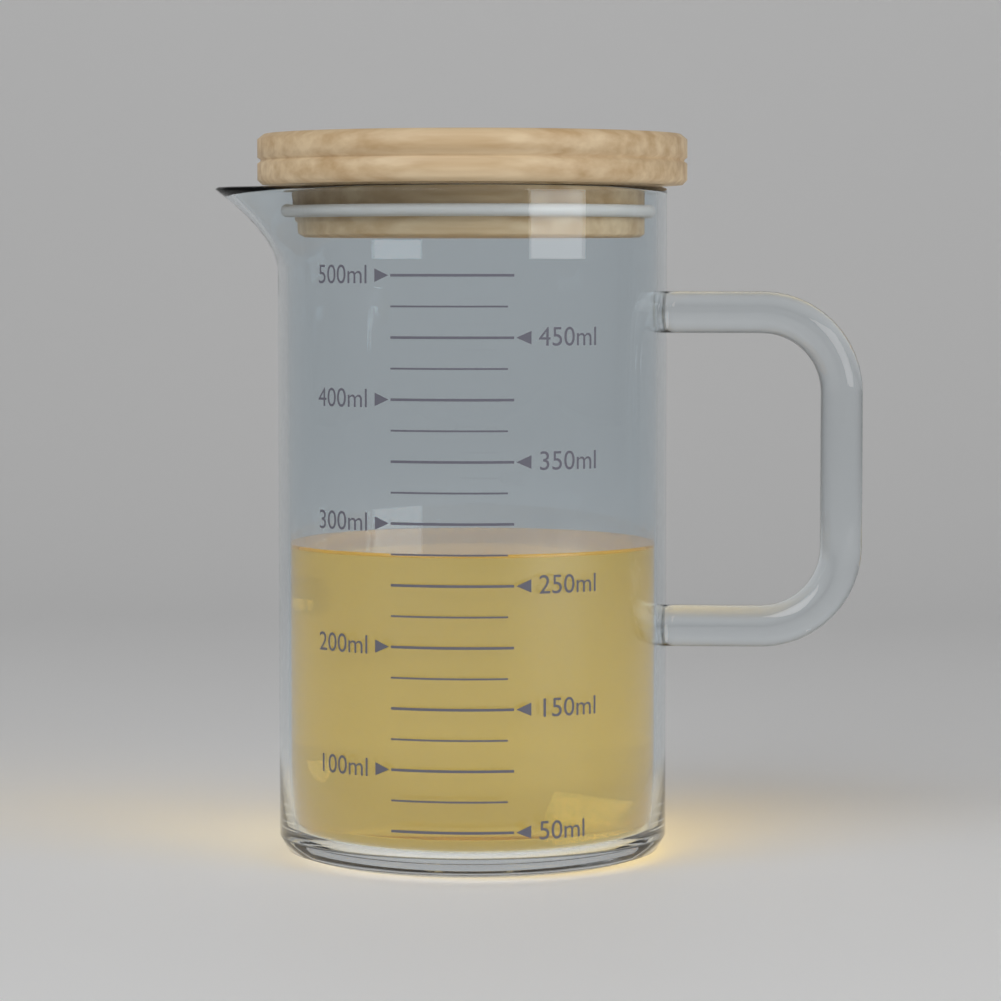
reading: 275 ml
